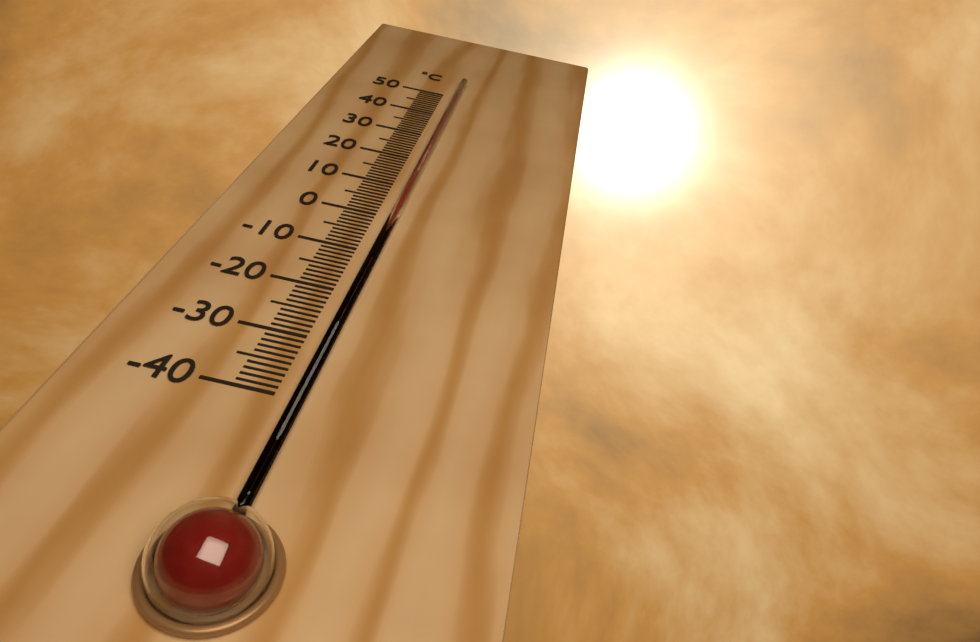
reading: 49 °C
